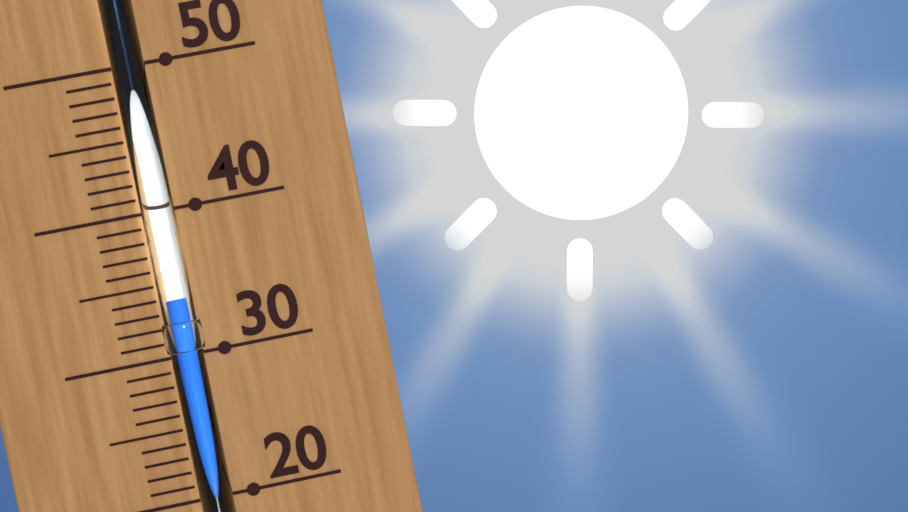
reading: 34 (no unit)
